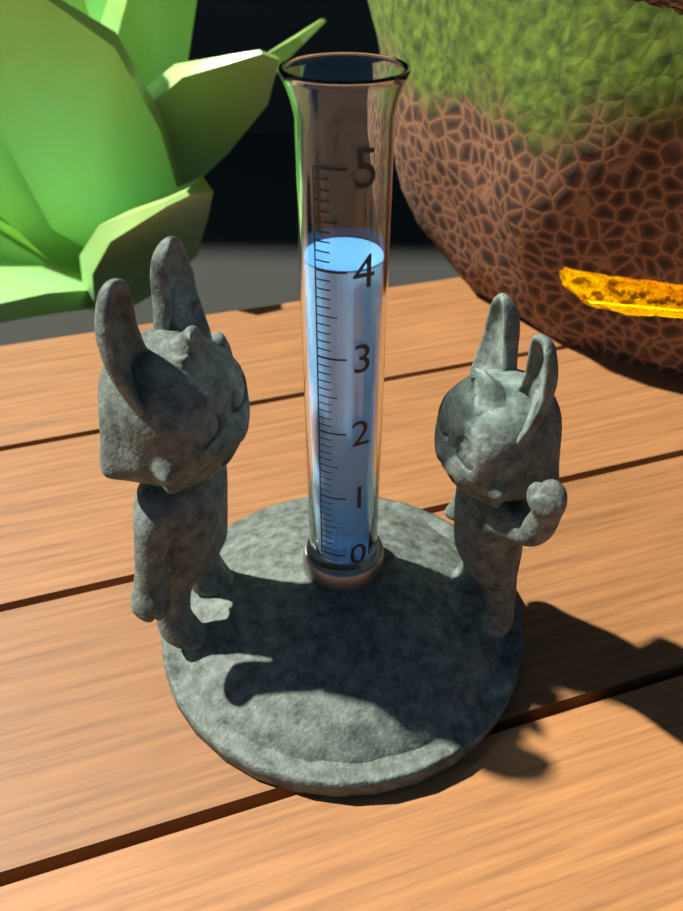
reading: 4.0 (no unit)
